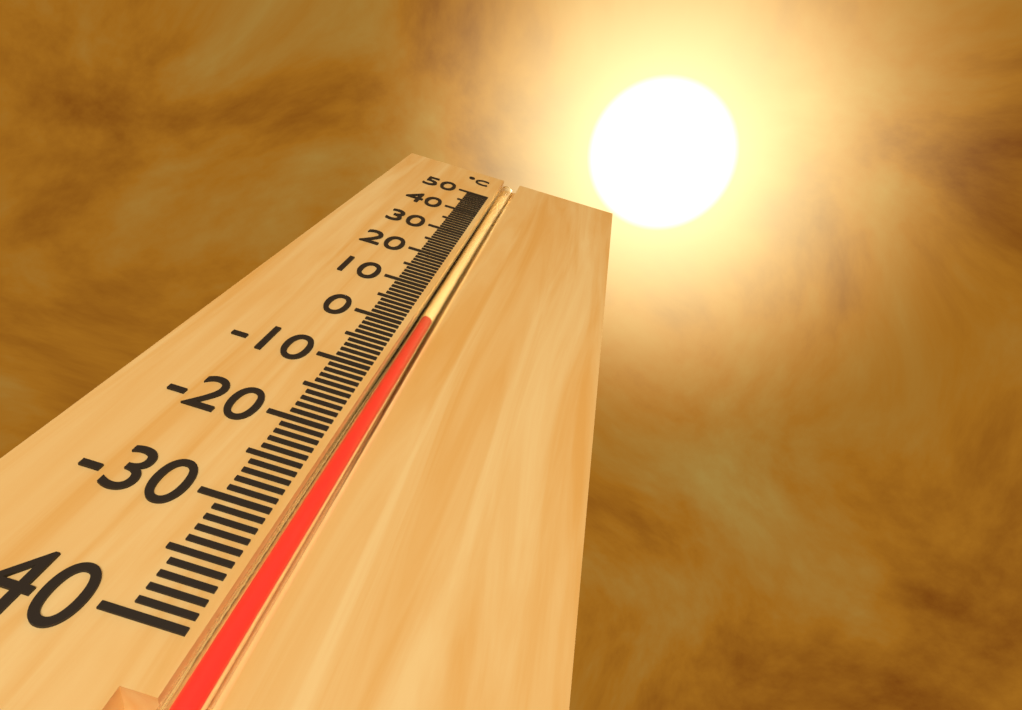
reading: 2 °C
